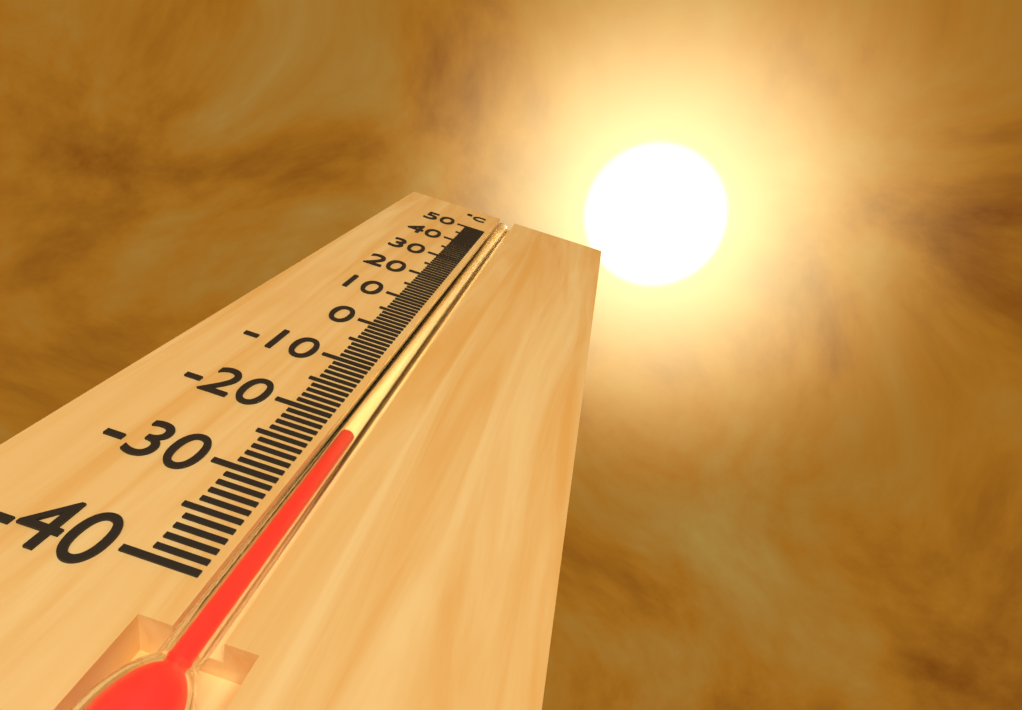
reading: -22 °C
